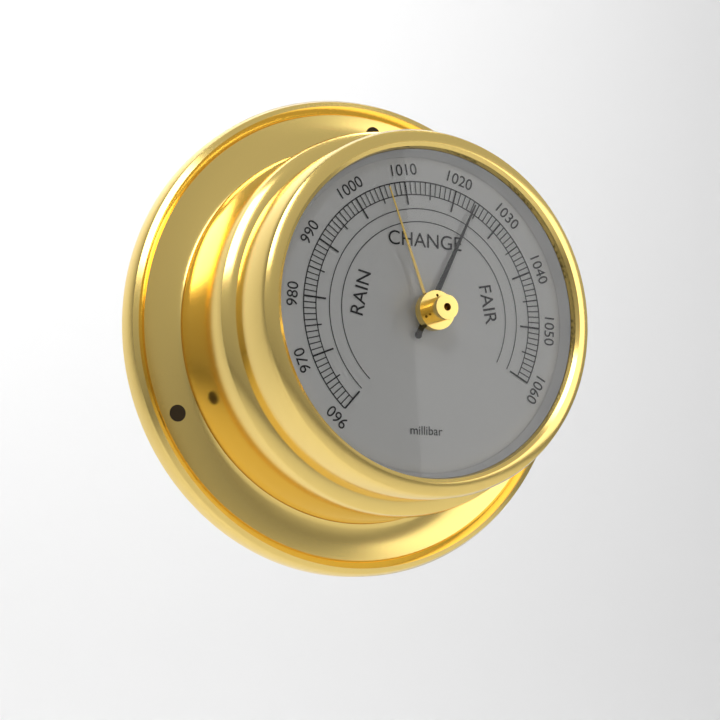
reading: 1024 millibar
